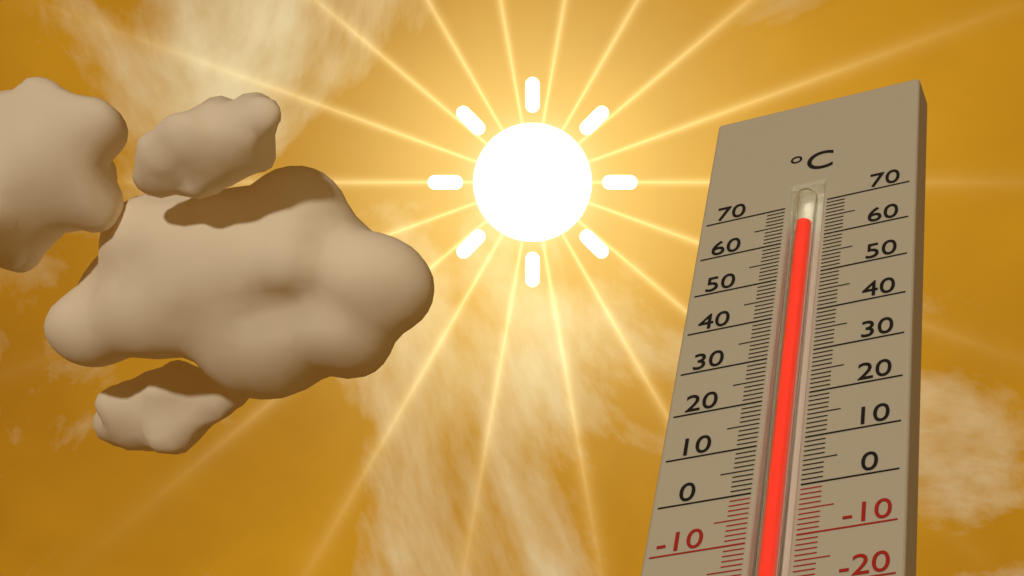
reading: 64 °C
